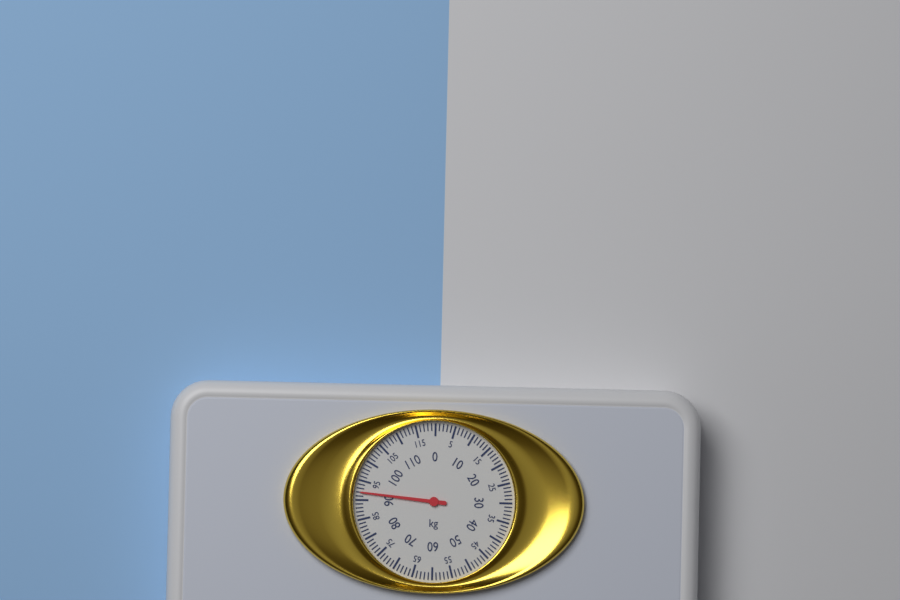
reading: 92 kg
